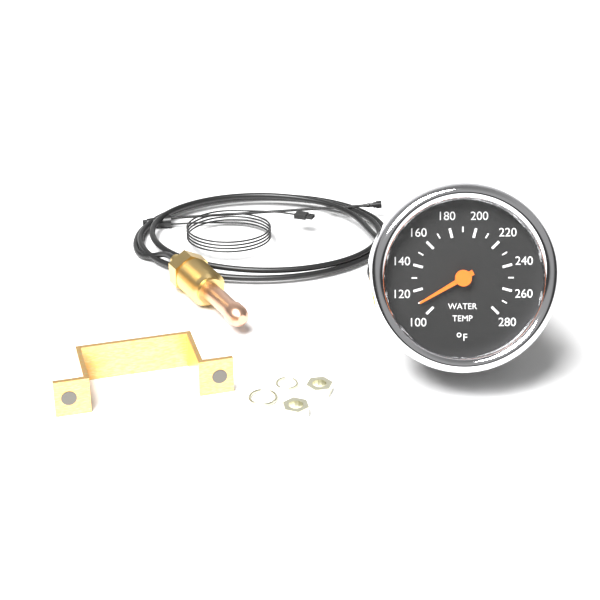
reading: 110 °F
